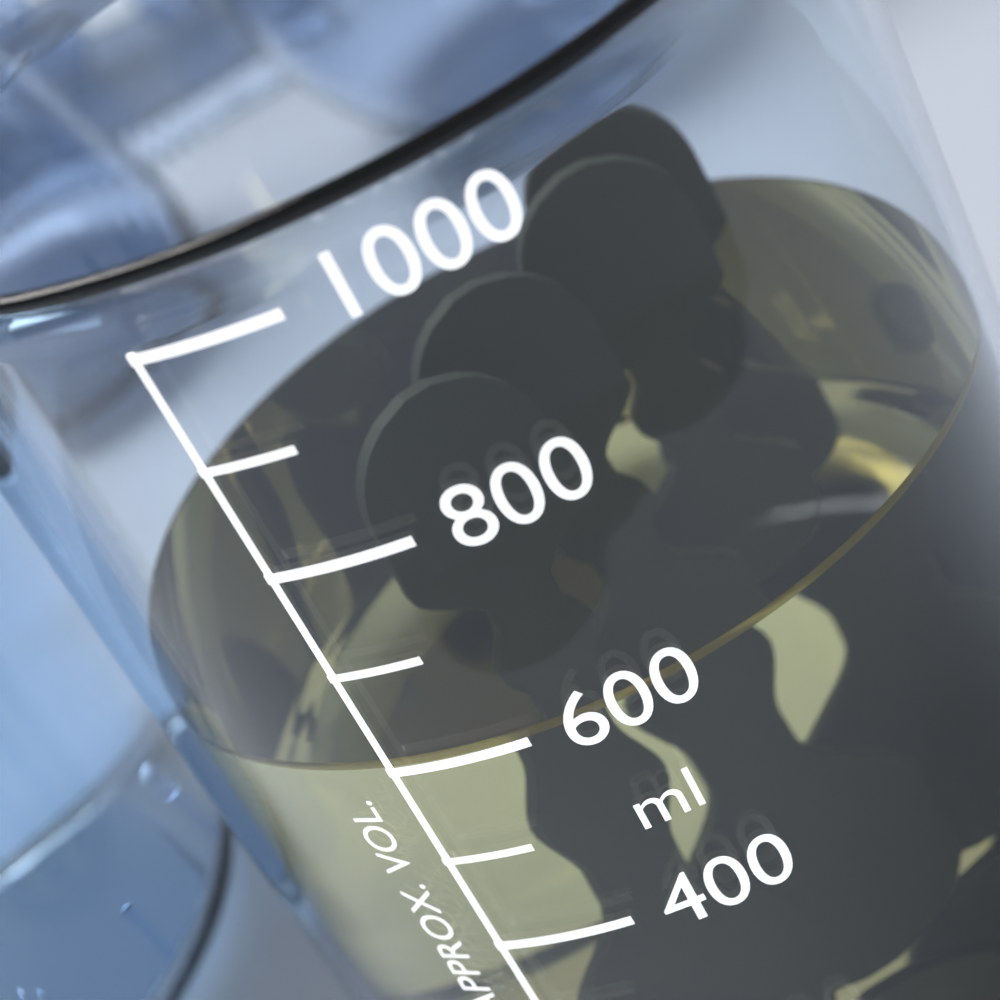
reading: 600 ml
